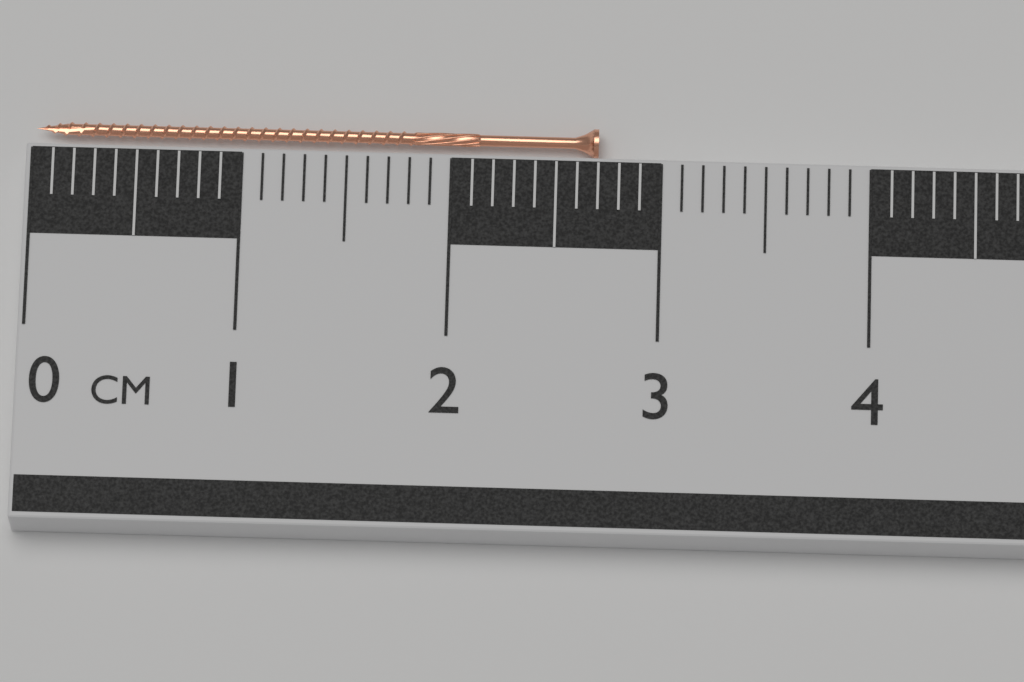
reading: 2.7 cm
